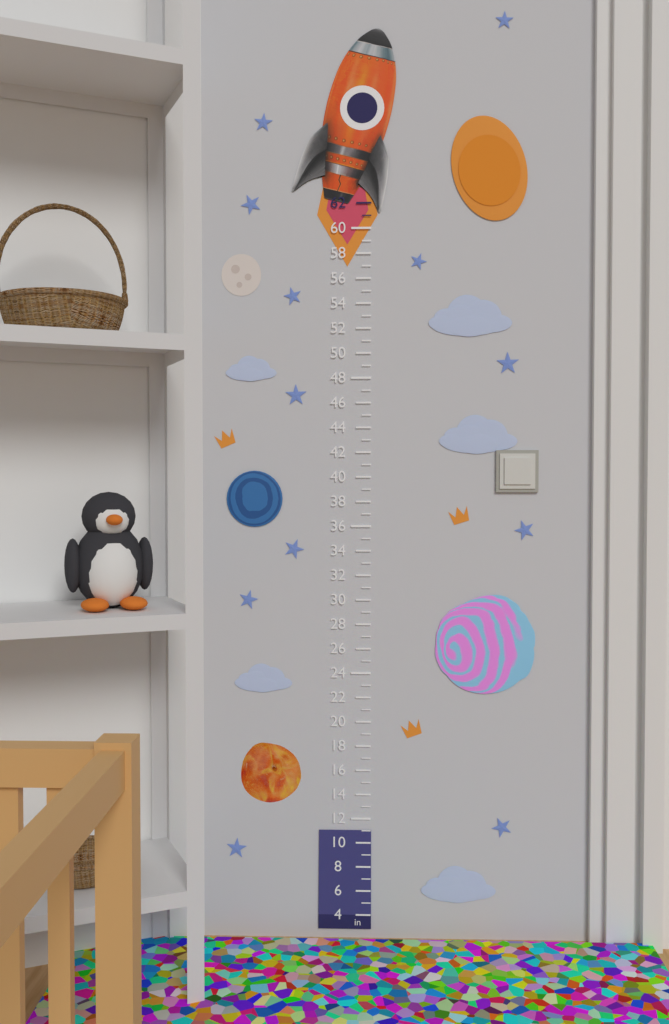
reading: 11 in
